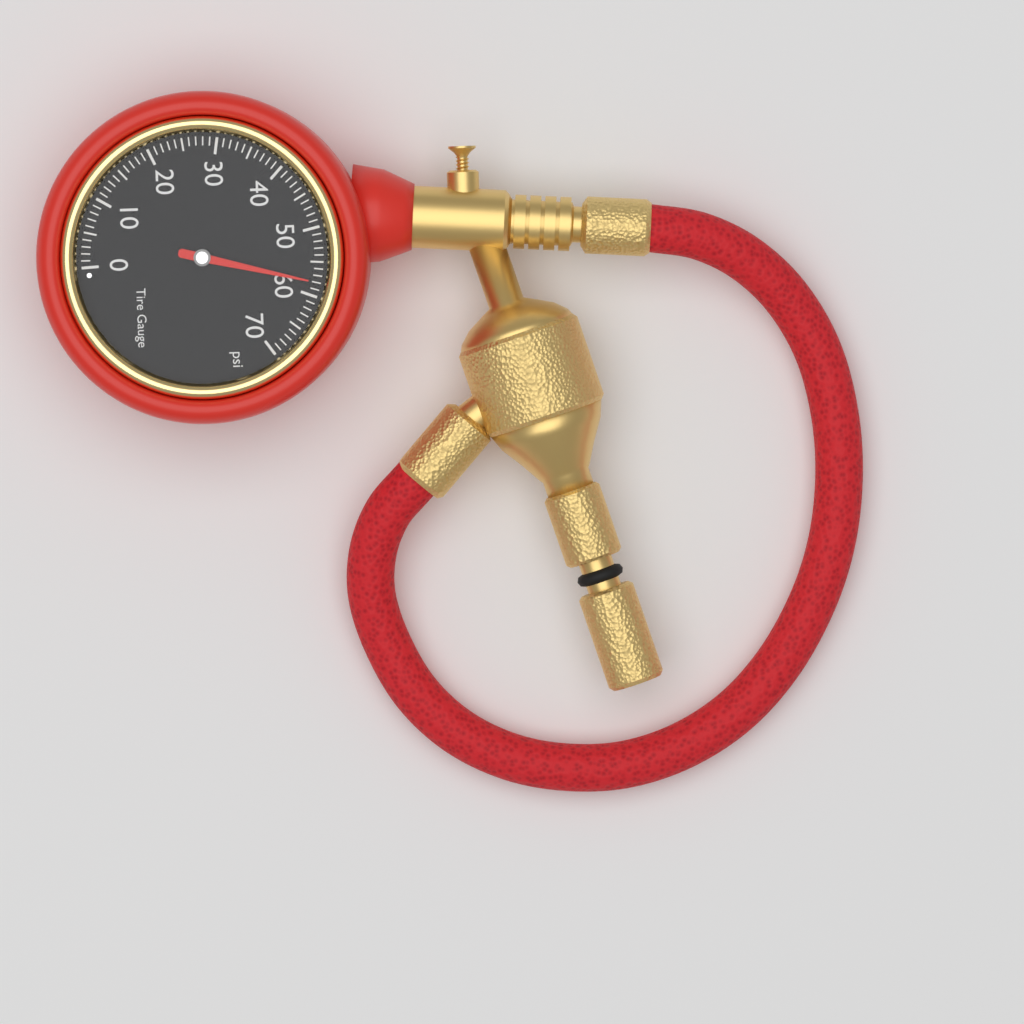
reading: 58 psi
